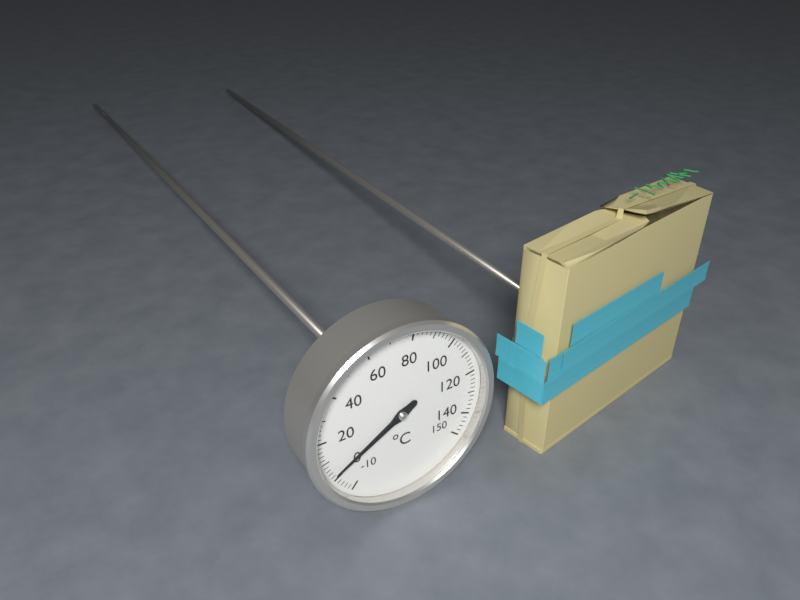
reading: 2 °C
